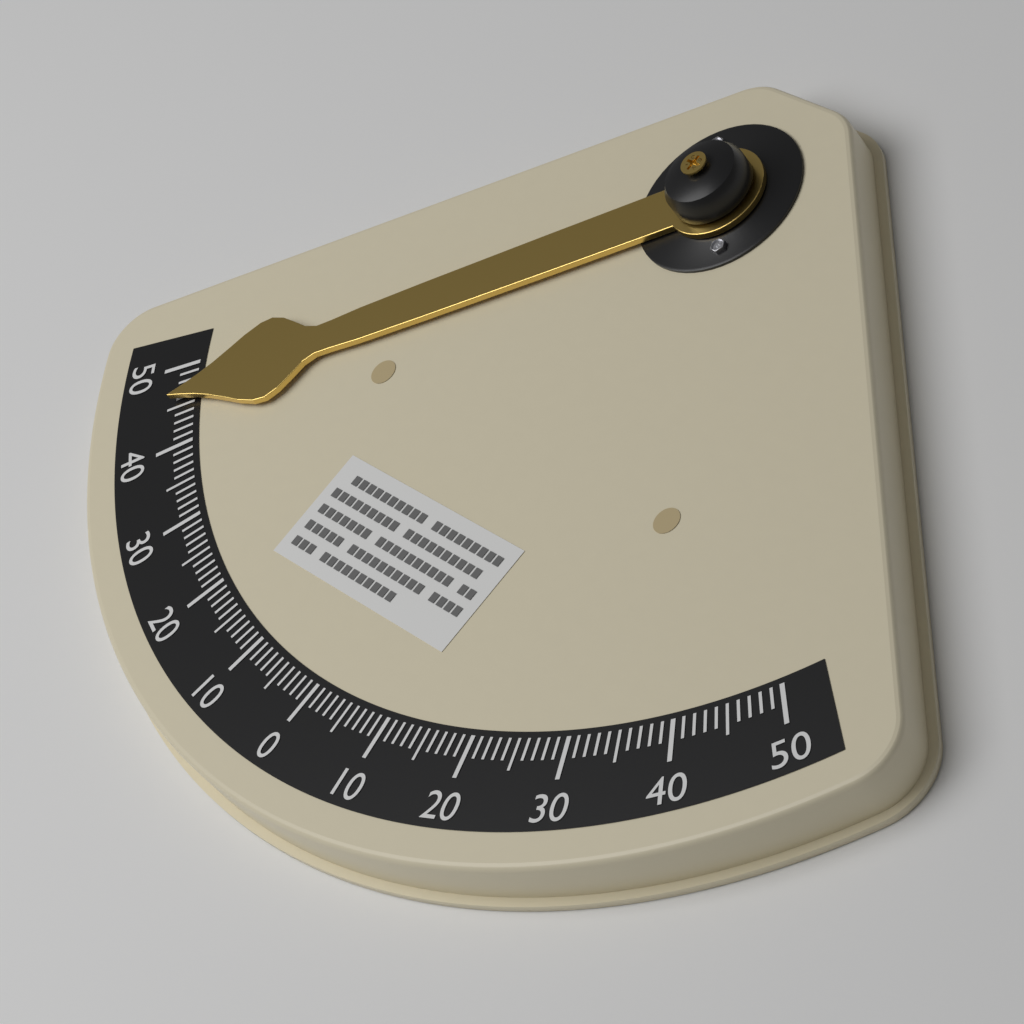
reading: -46 °
